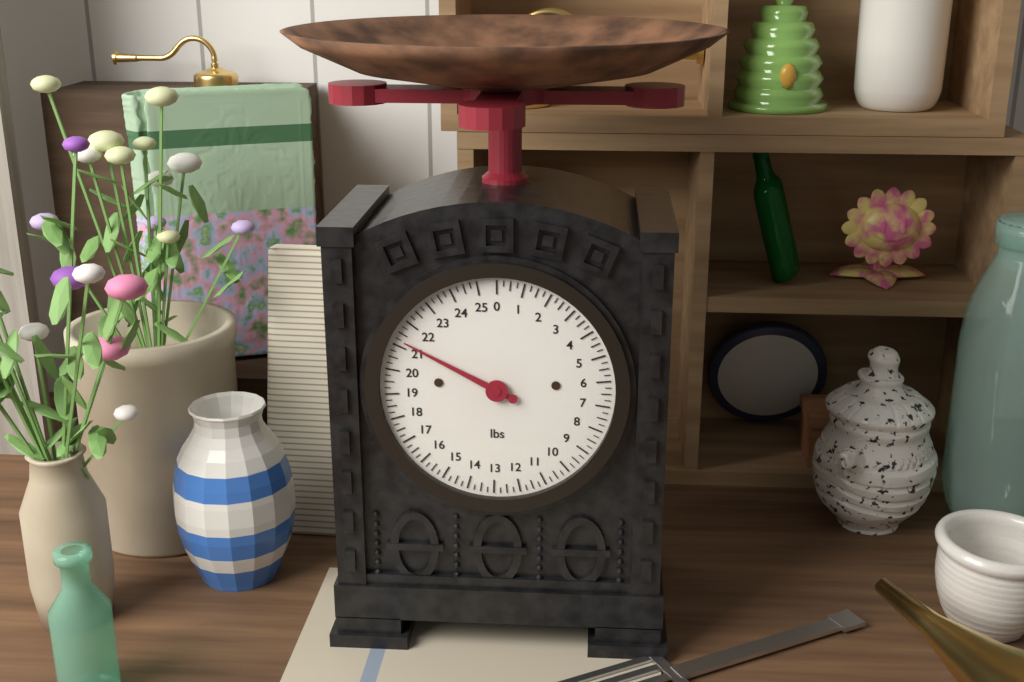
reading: 21.25 lbs
